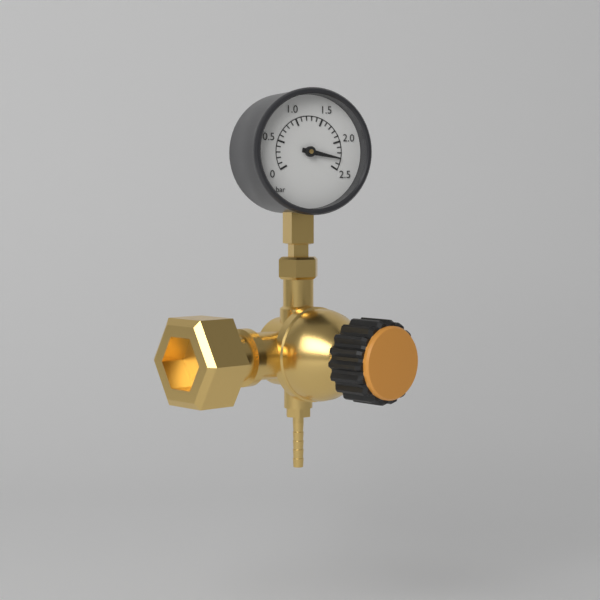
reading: 2.3 bar
